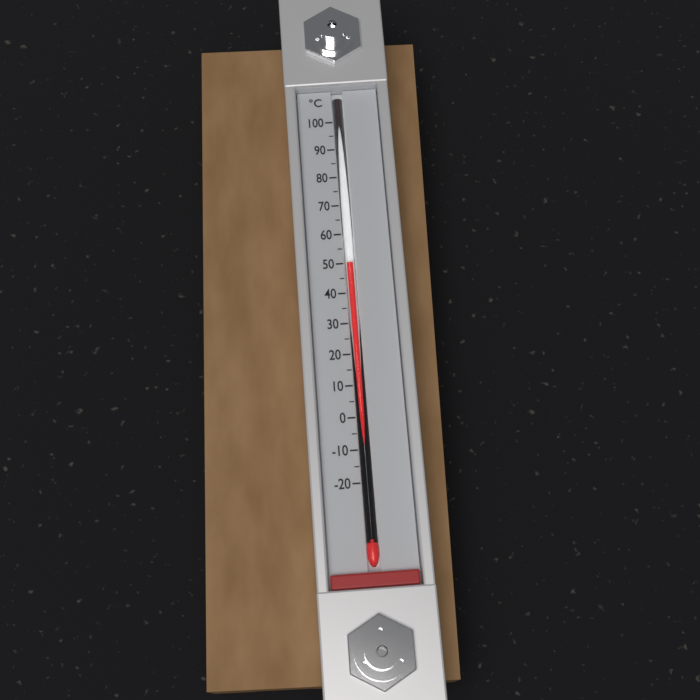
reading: 50 °C
